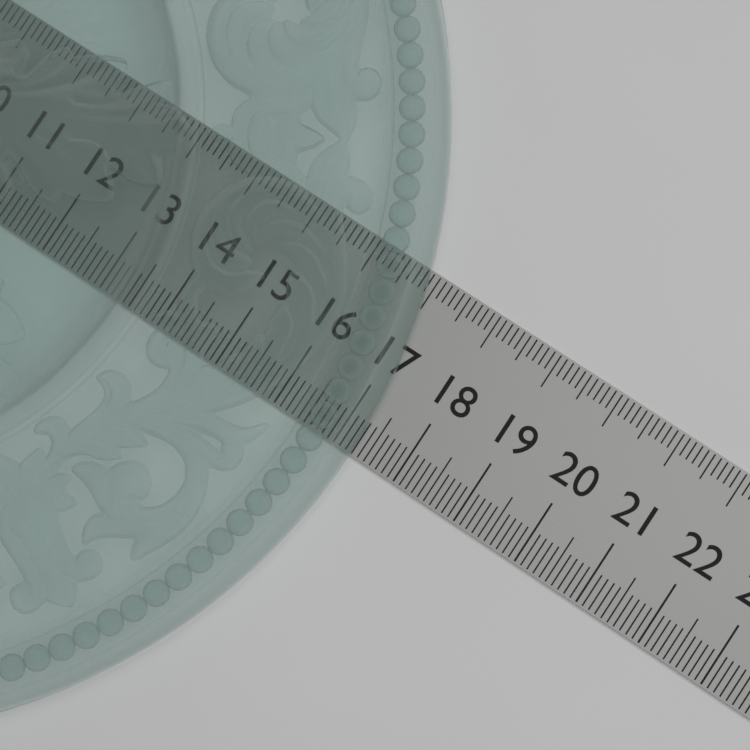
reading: 17.3 (no unit)
